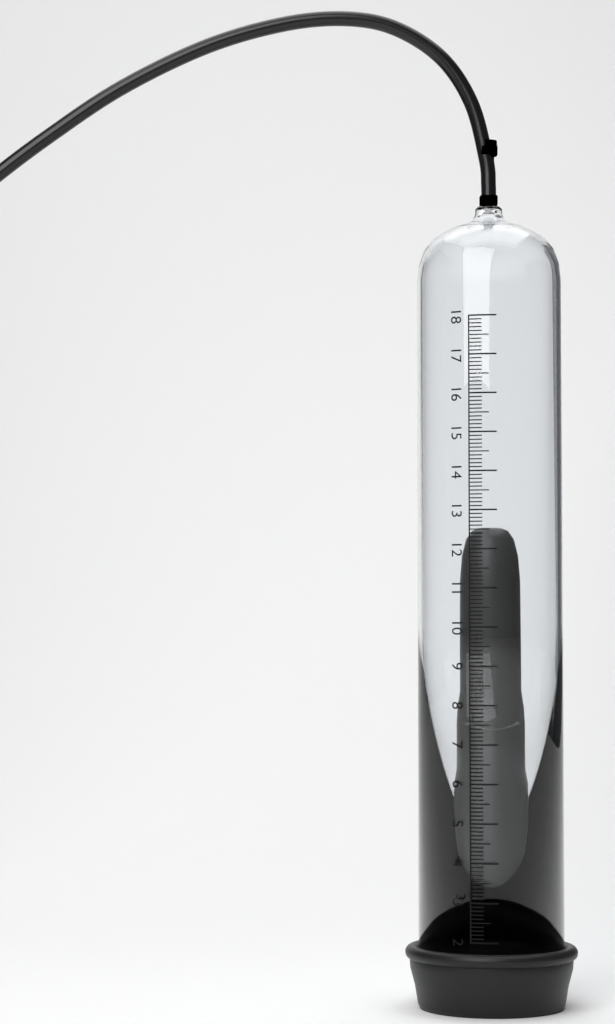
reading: 12.6 (no unit)
